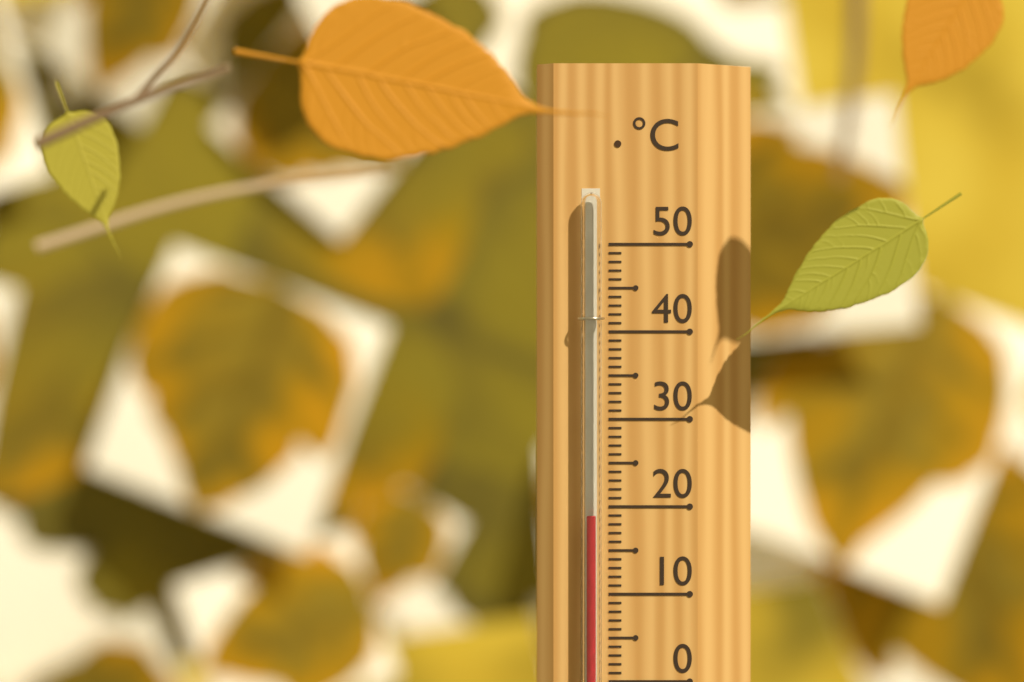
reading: 19 °C
